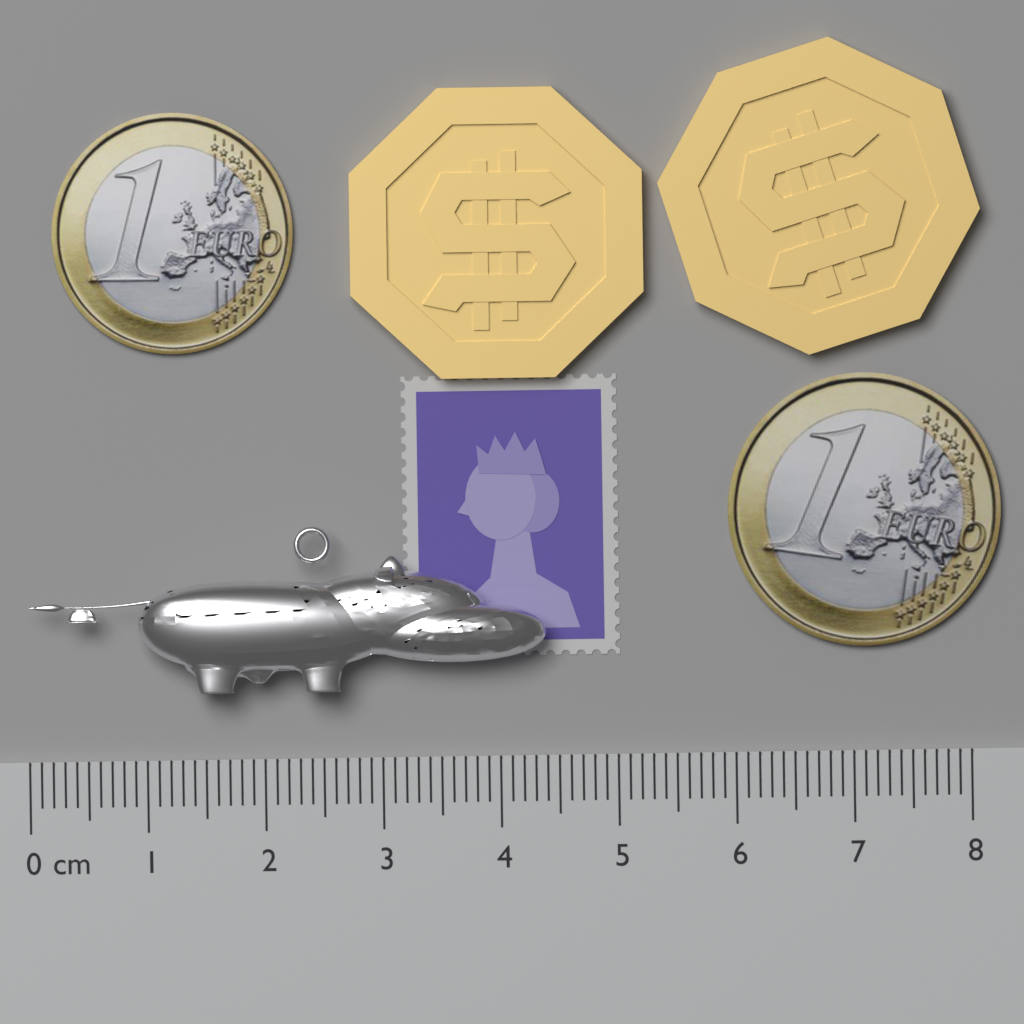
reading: 4.4 cm
